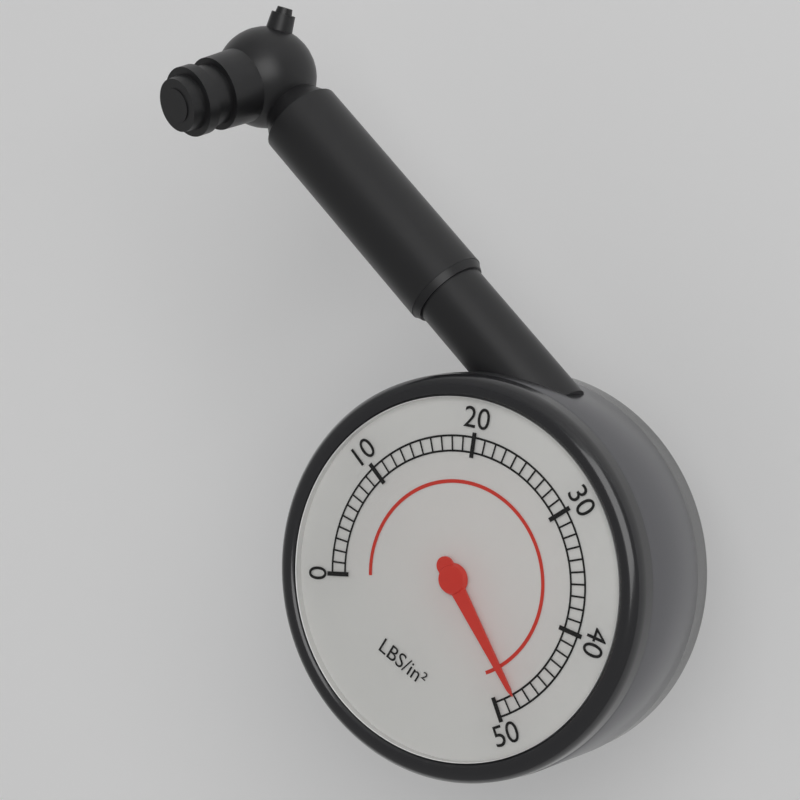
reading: 48 psi
